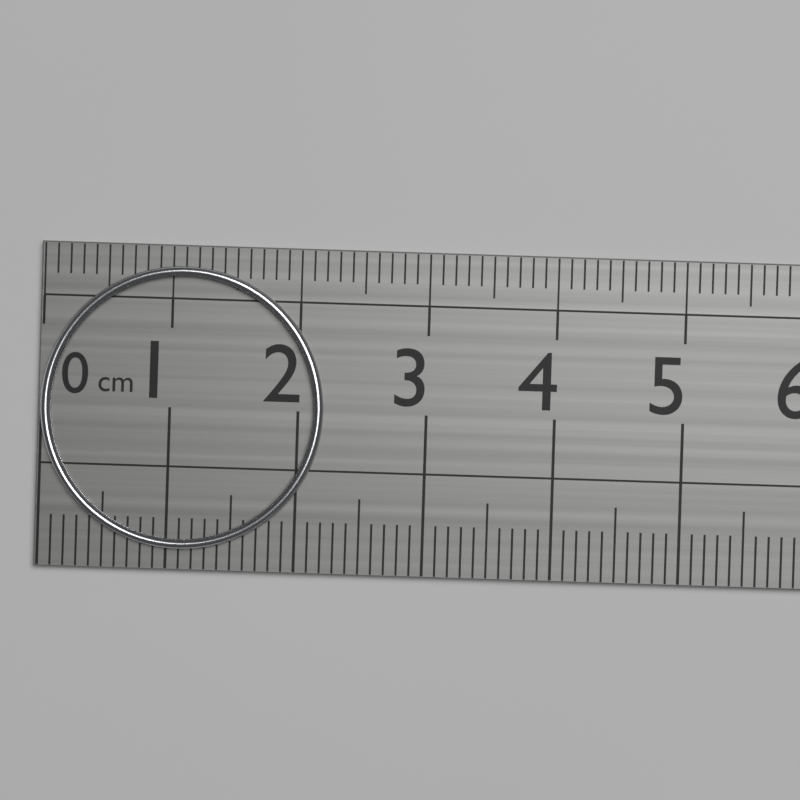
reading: 2.2 cm
